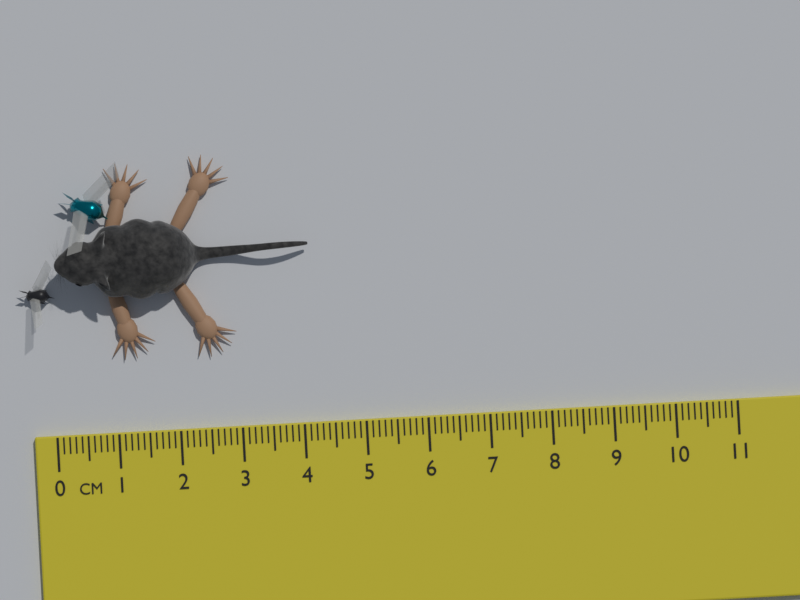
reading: 4.2 cm
